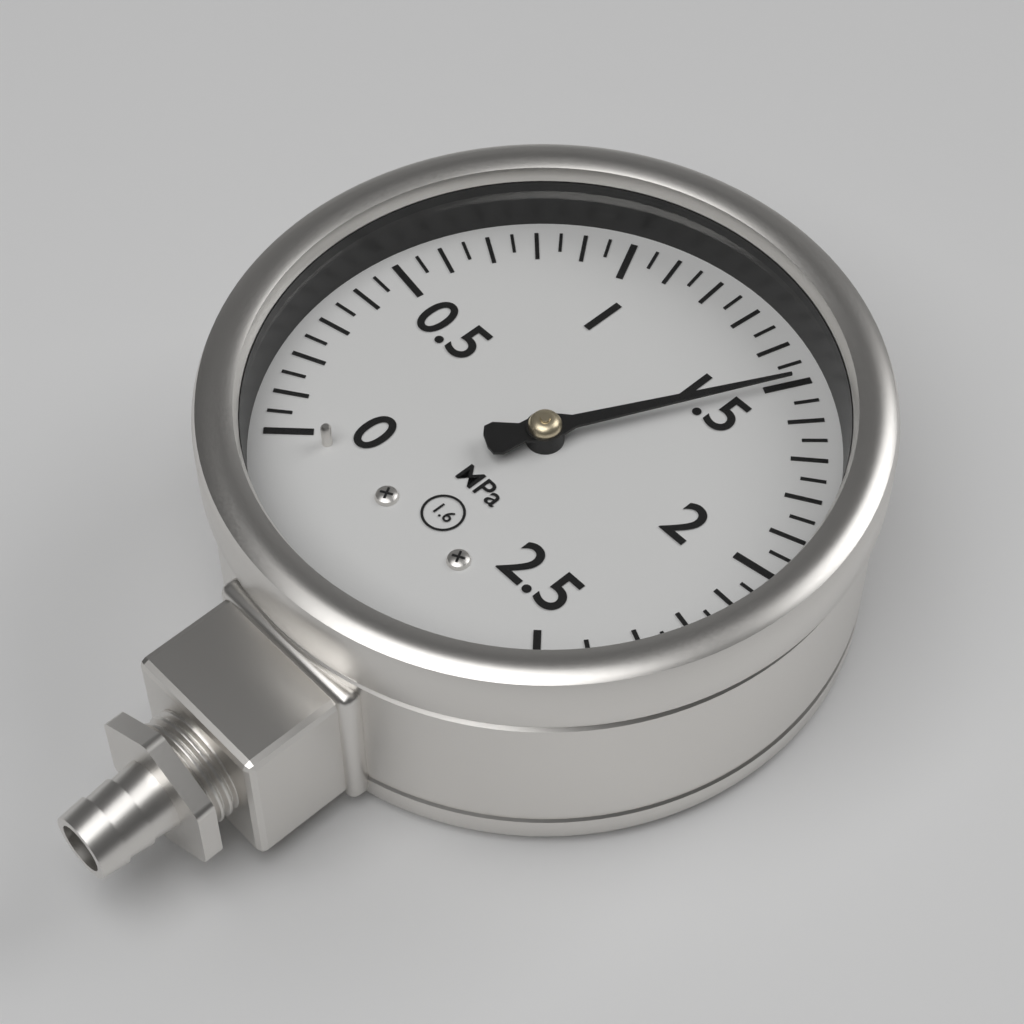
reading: 1.50 MPa
